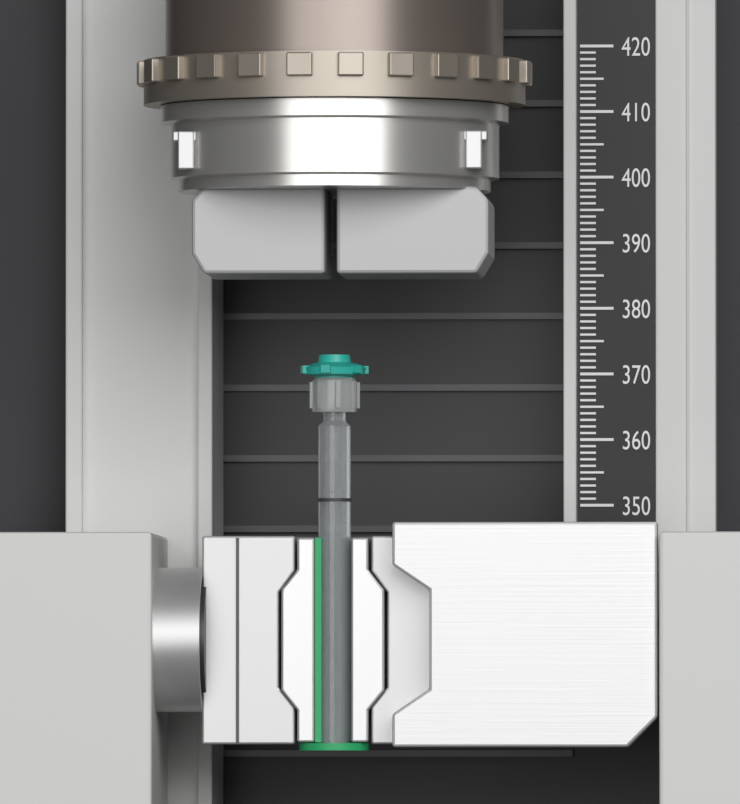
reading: 372 (no unit)
